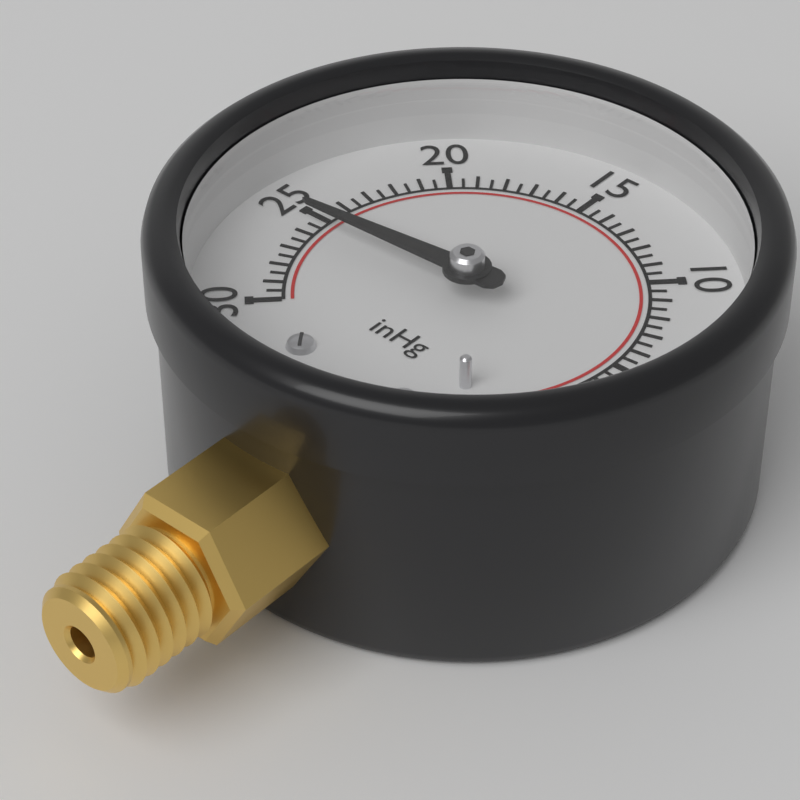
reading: 25.5 inHg
